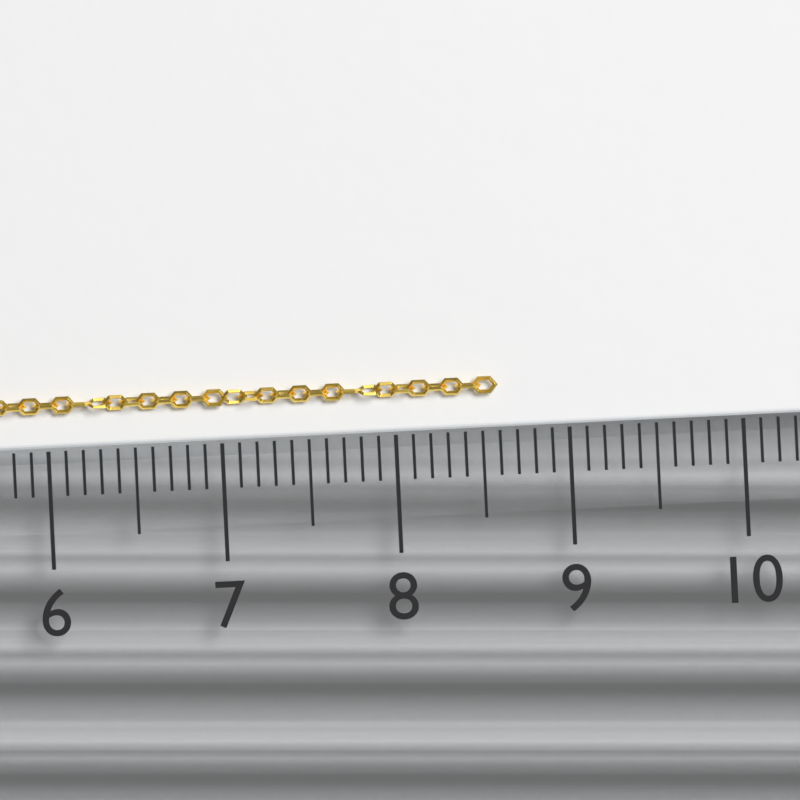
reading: 8.6 (no unit)
